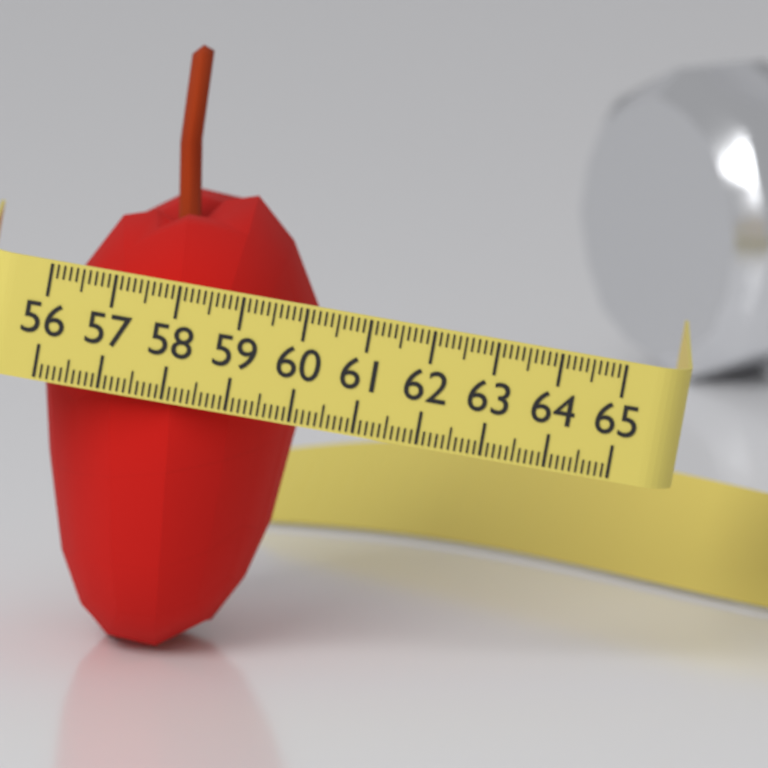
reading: 60.2 (no unit)
